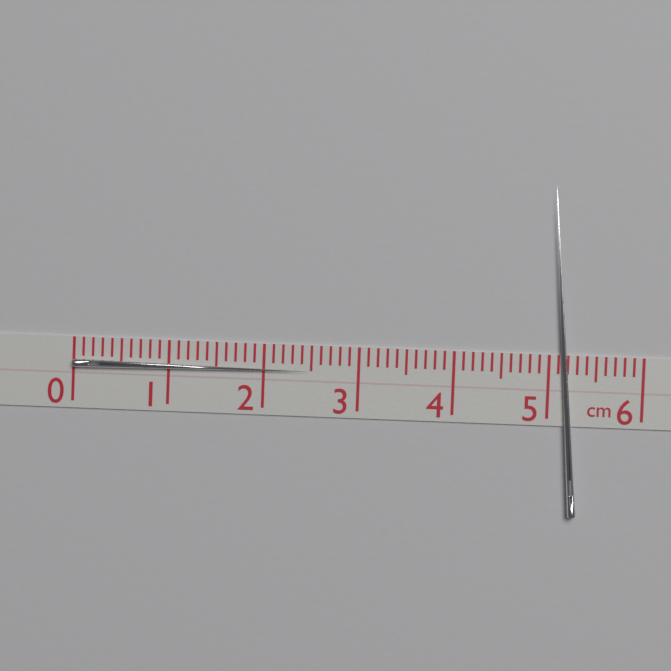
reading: 2.5 cm
